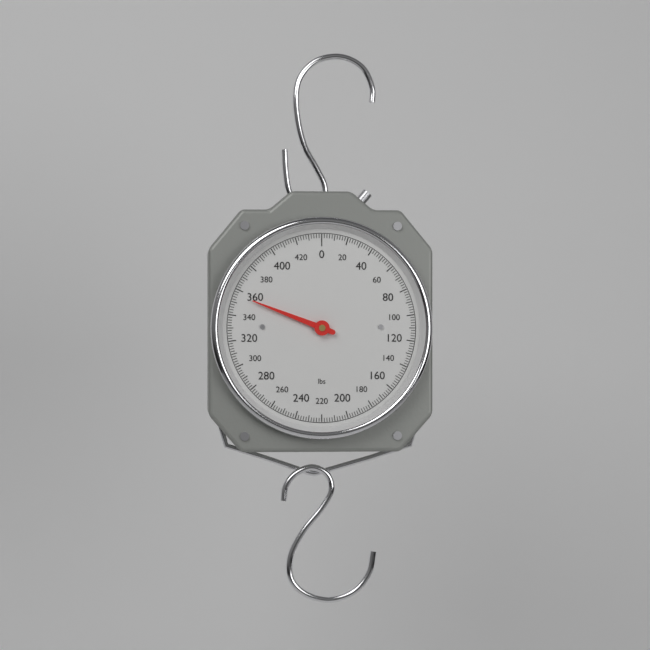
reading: 356 lbs
